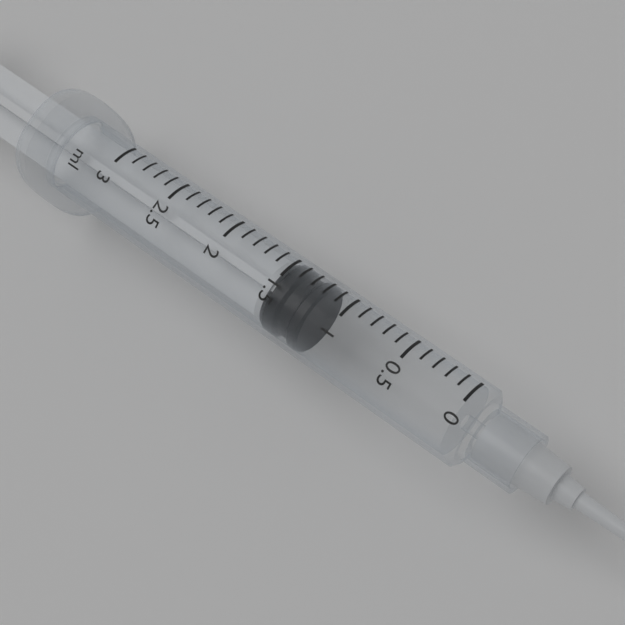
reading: 1.2 ml
